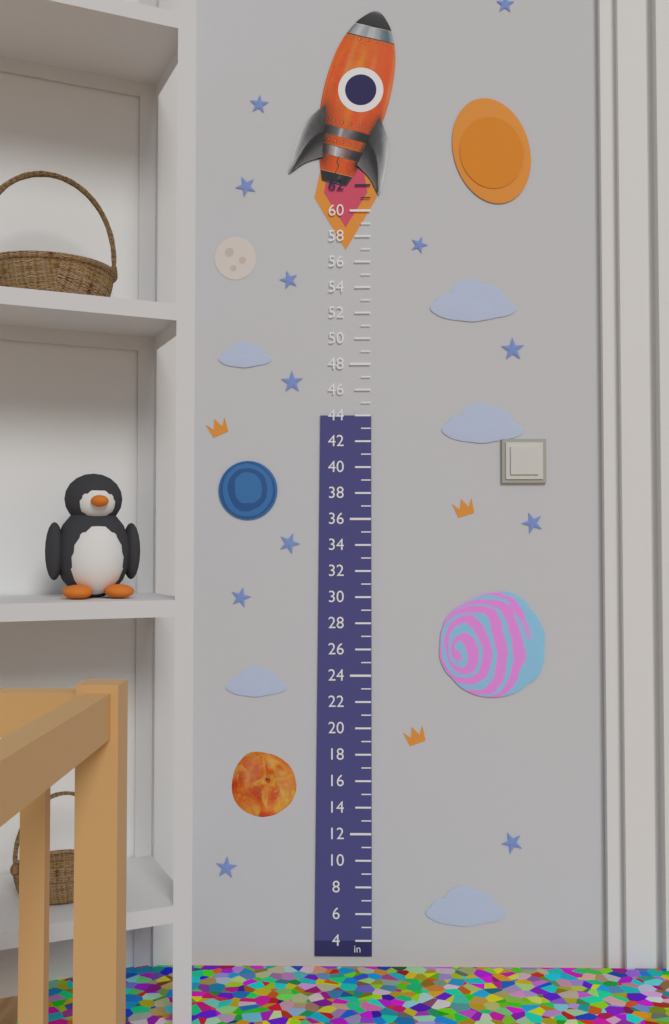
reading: 44 in
